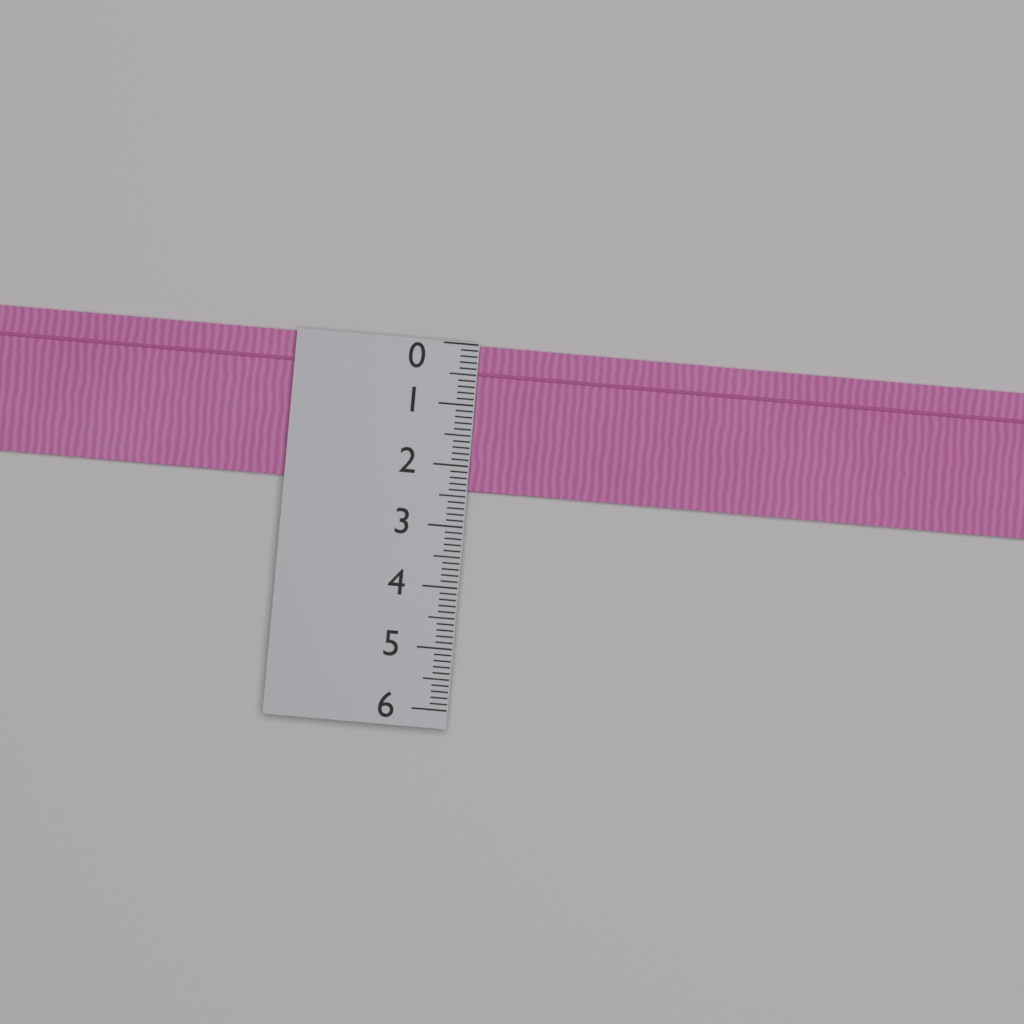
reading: 2.4 (no unit)
